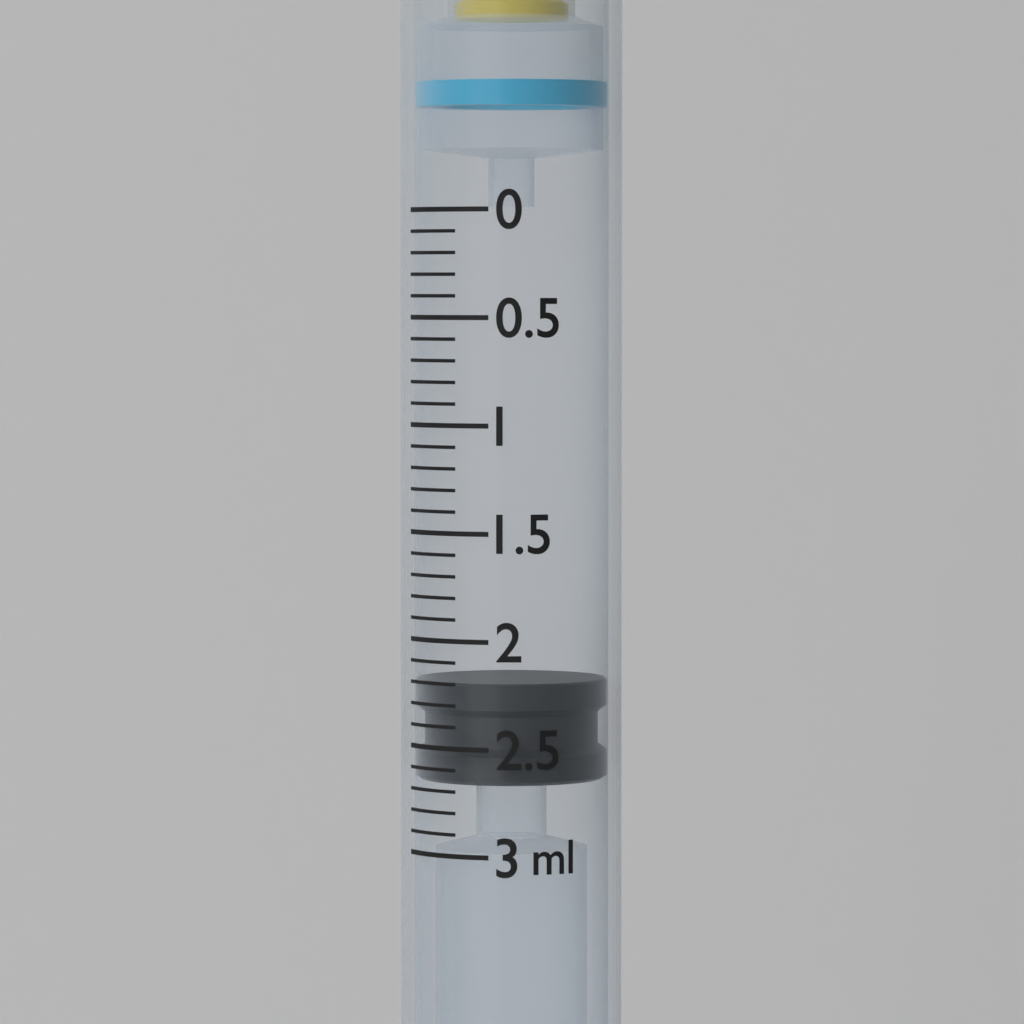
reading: 2.2 ml
